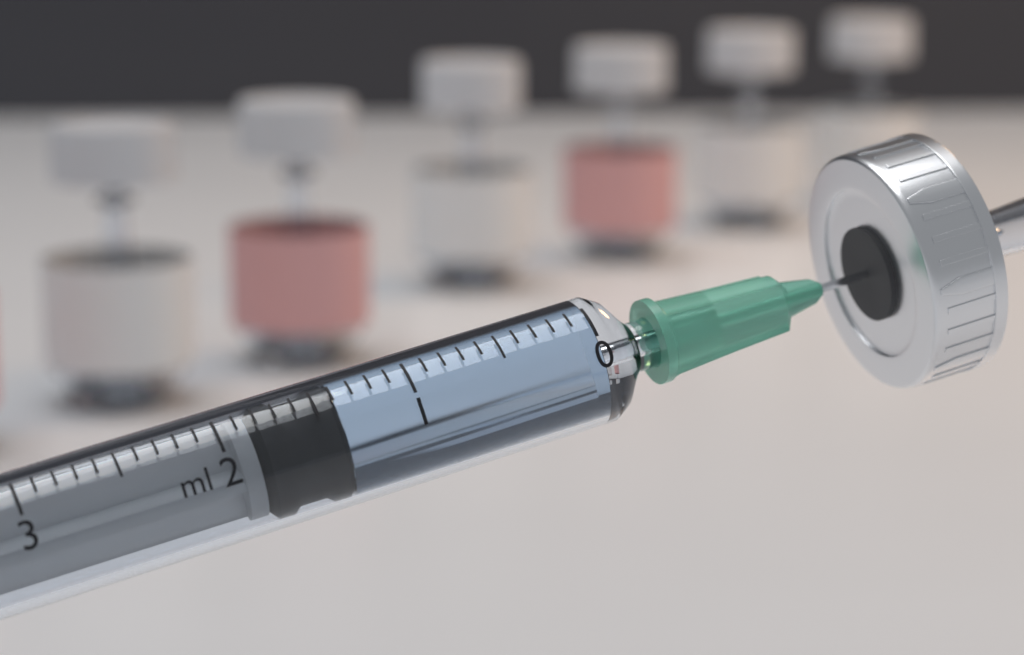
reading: 1.4 ml
